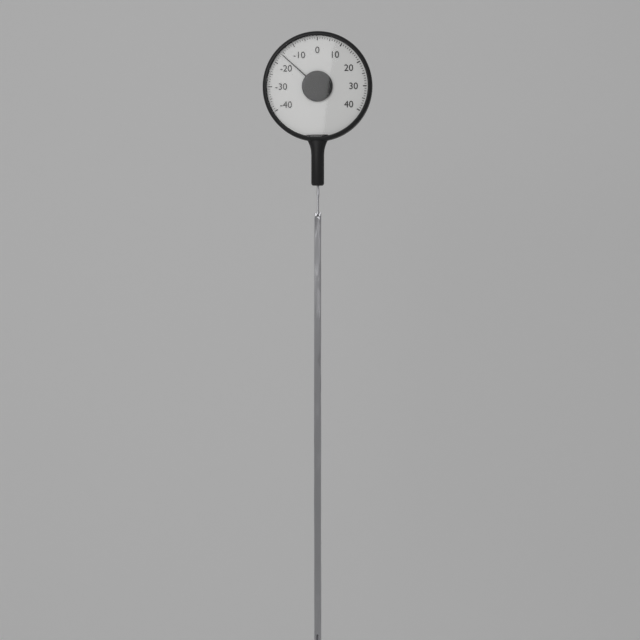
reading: -16 (no unit)
